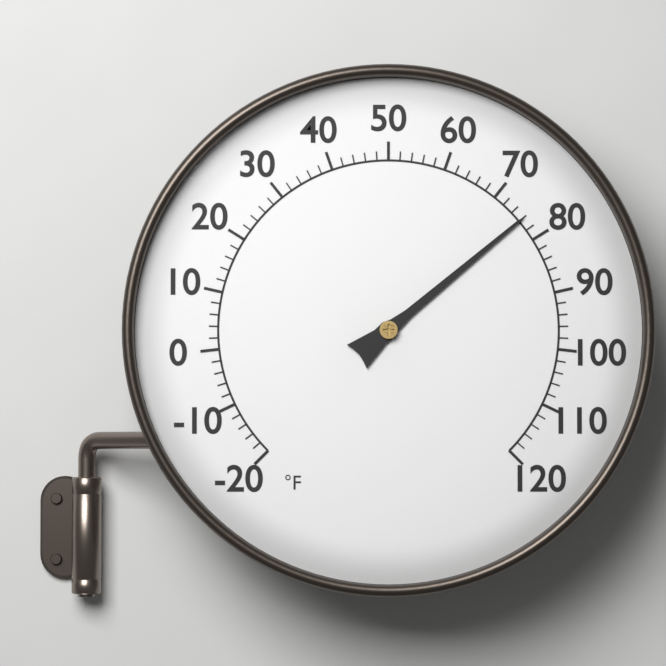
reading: 76 °F
